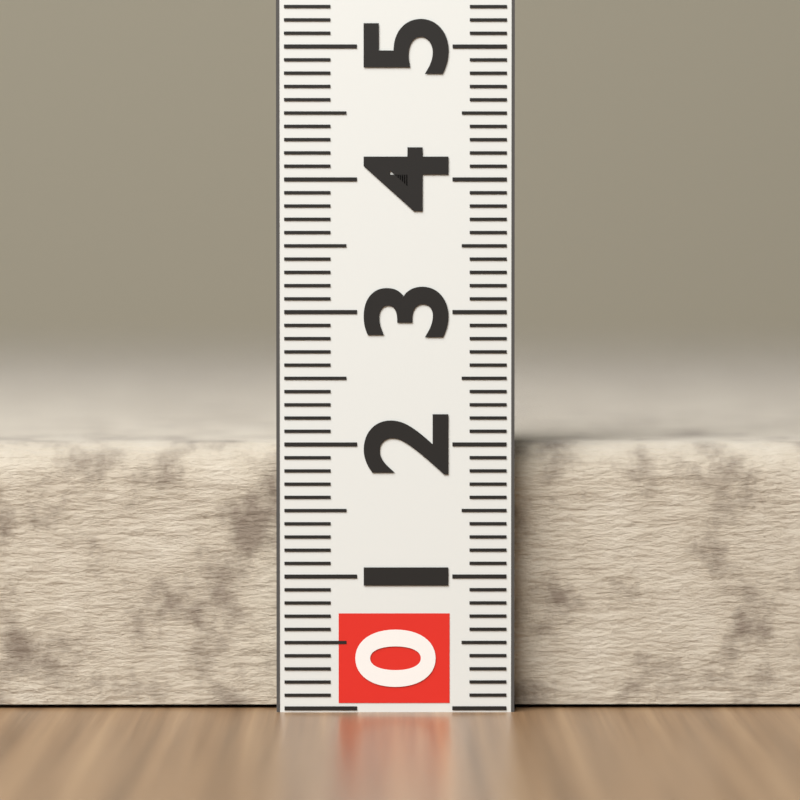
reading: 2.0 (no unit)
